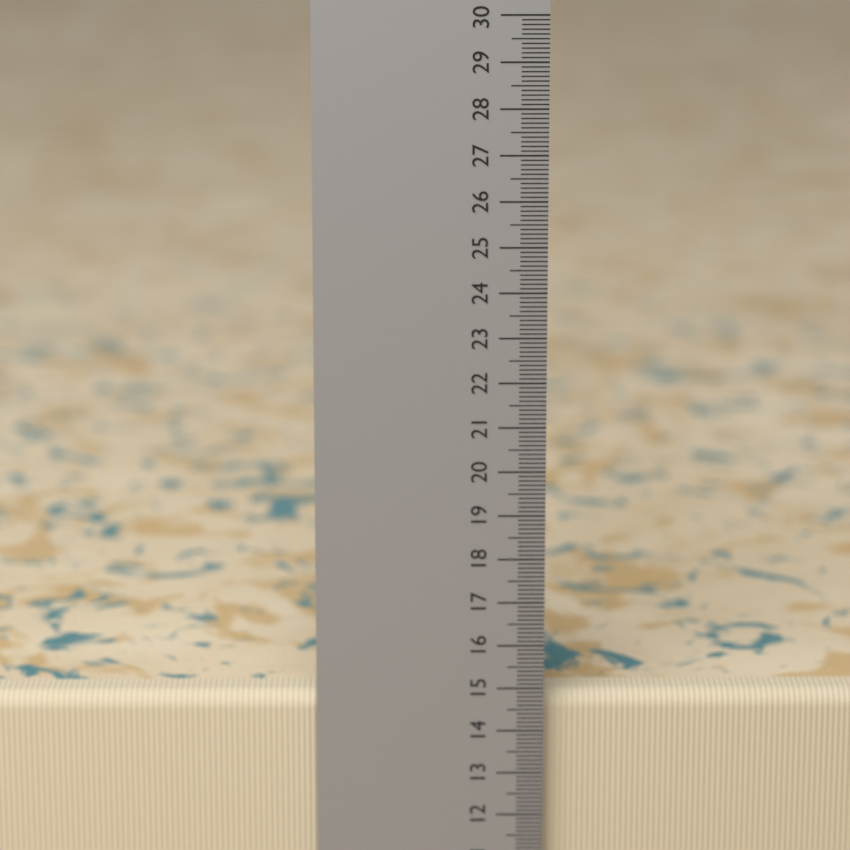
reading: 14.8 cm
